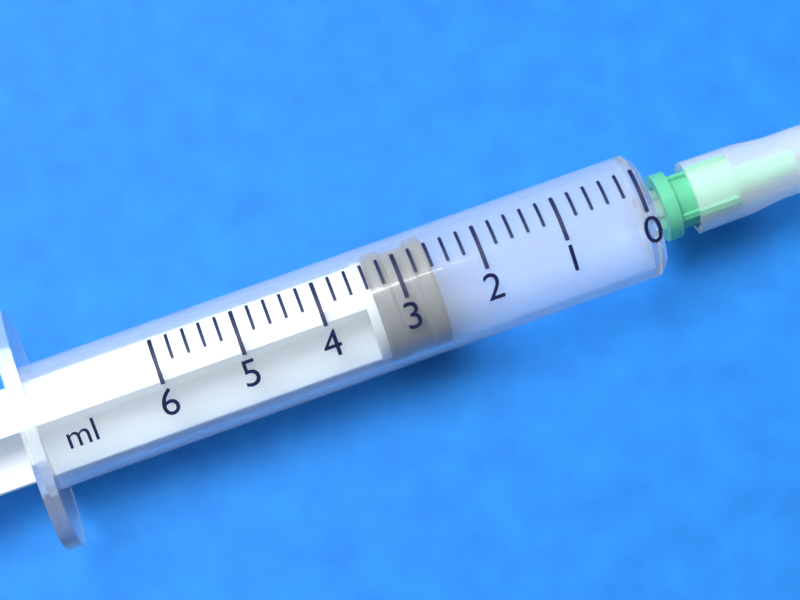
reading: 2.6 ml
